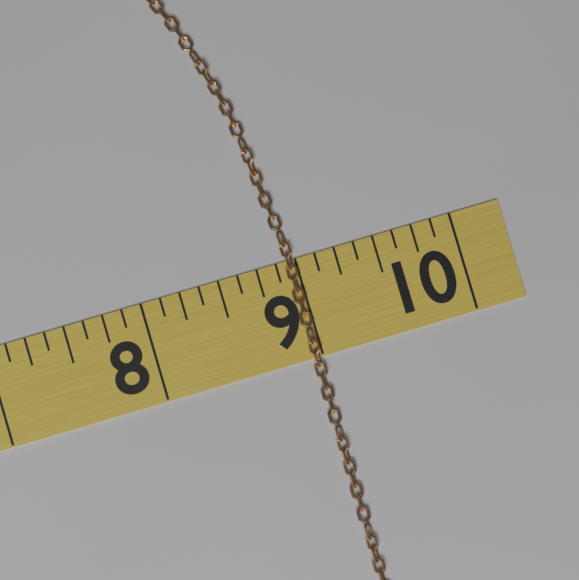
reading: 9.000 (no unit)
